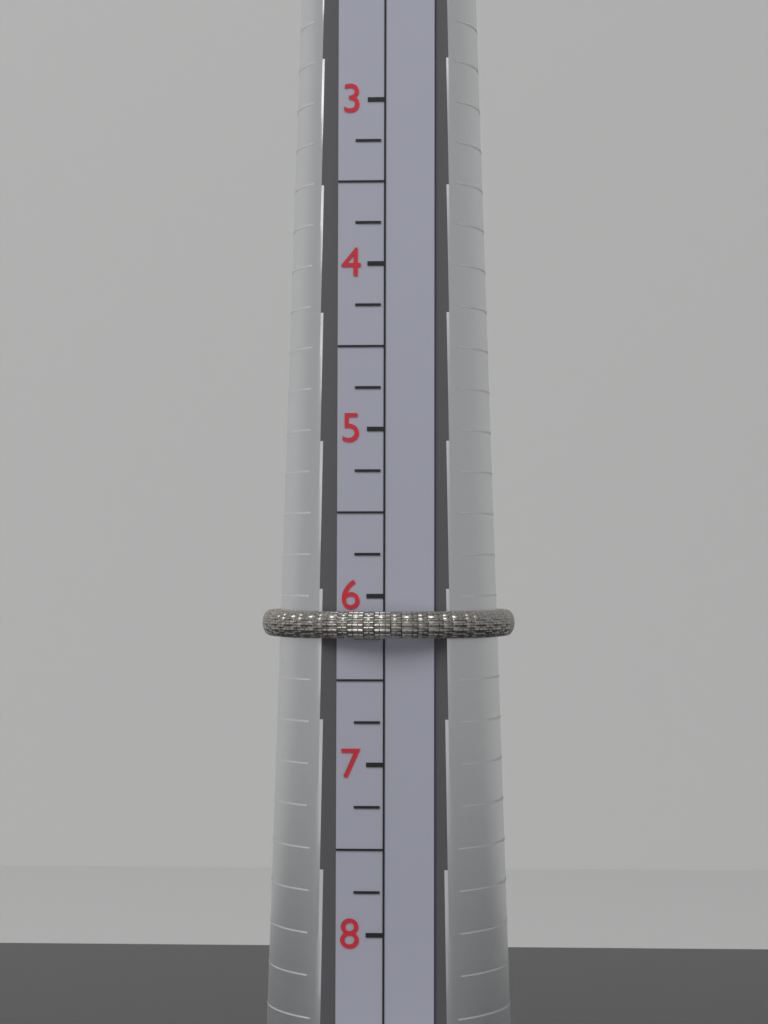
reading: 6.25 (no unit)
